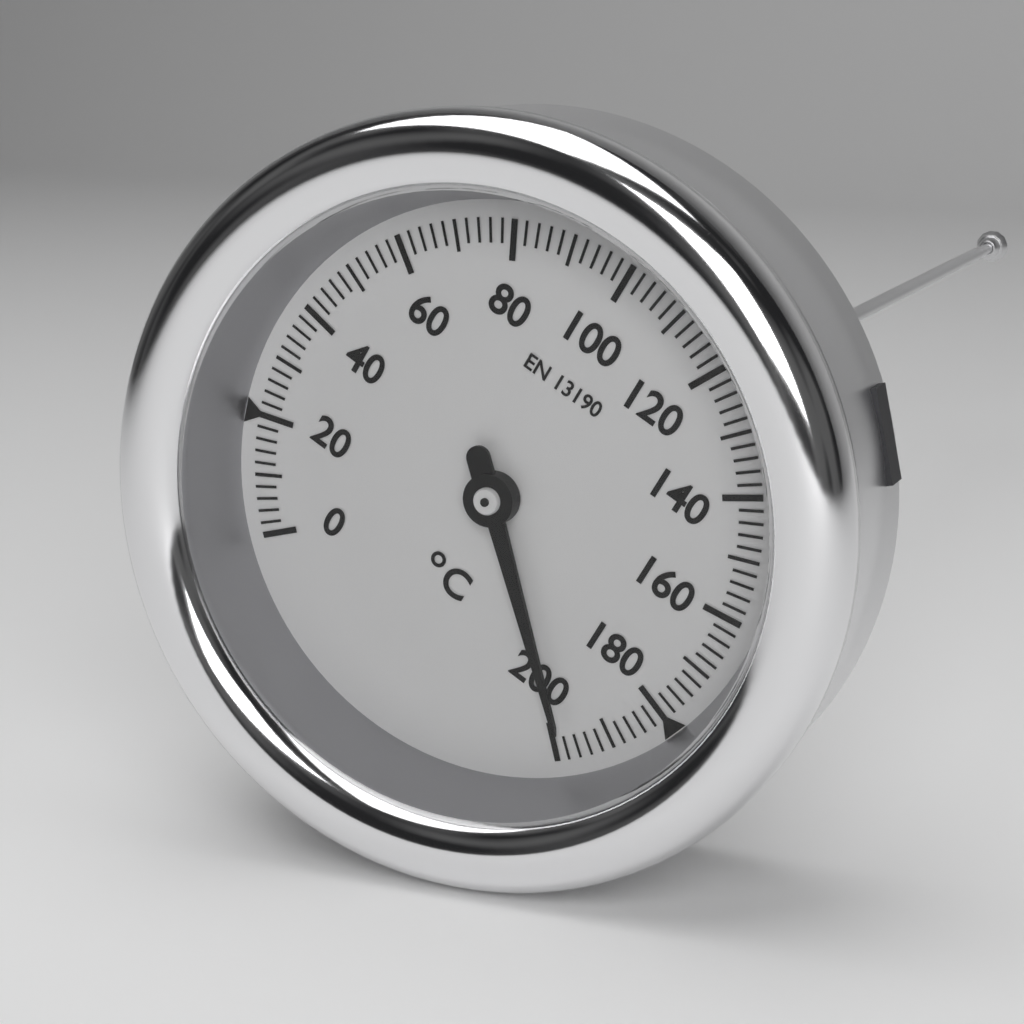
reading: 198 °C
